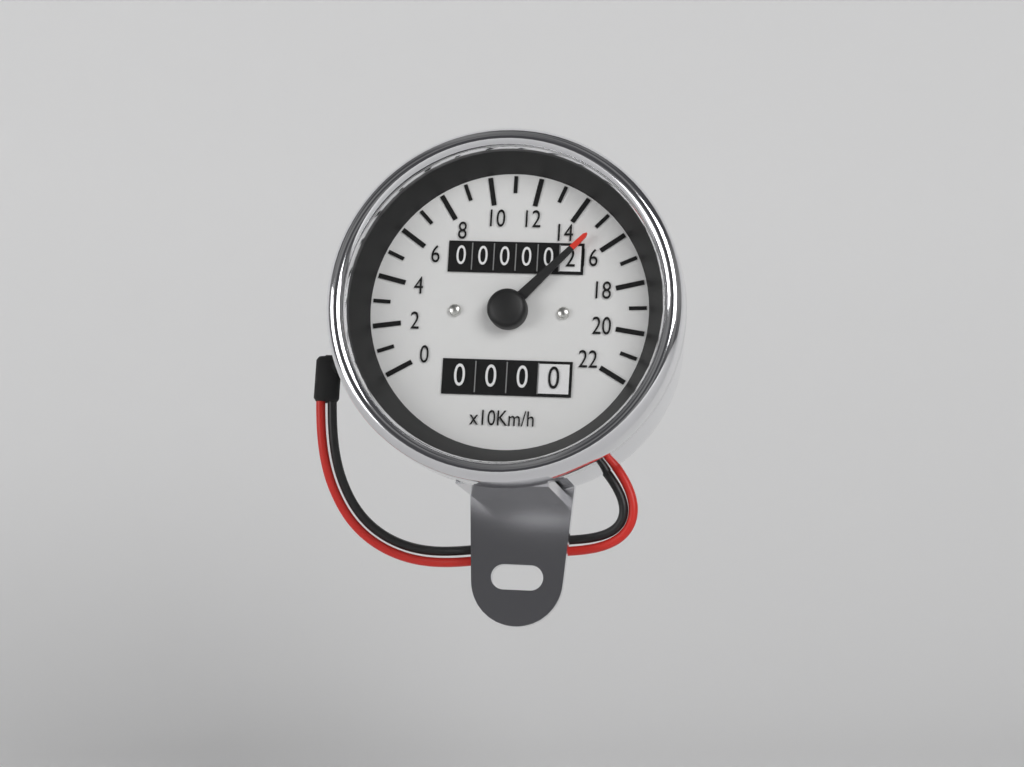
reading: 150 km/h
